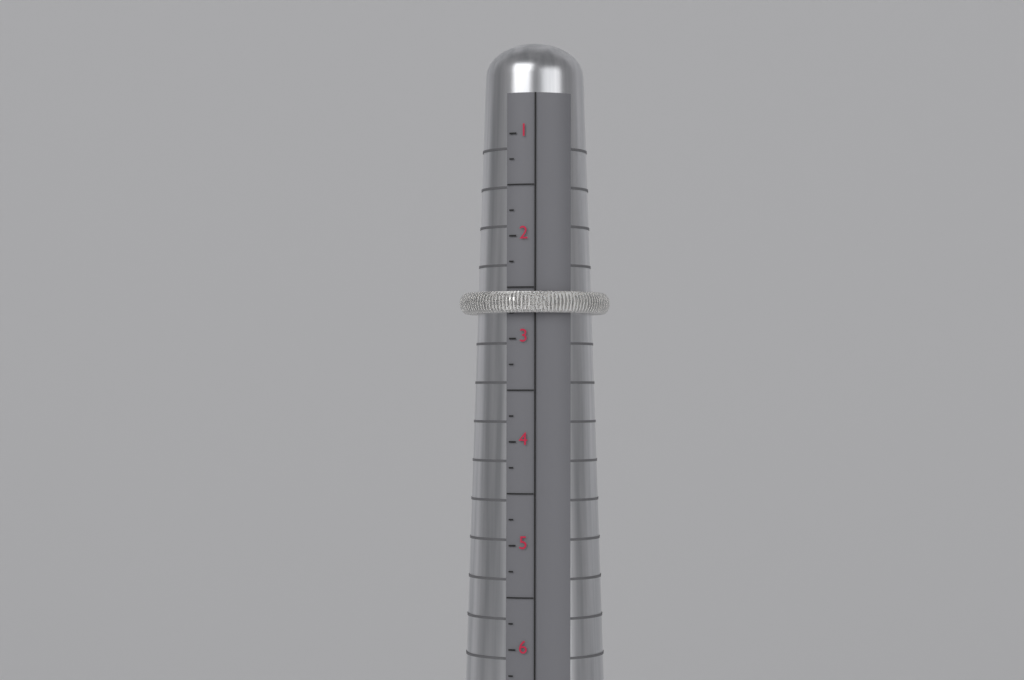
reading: 2.75 (no unit)
